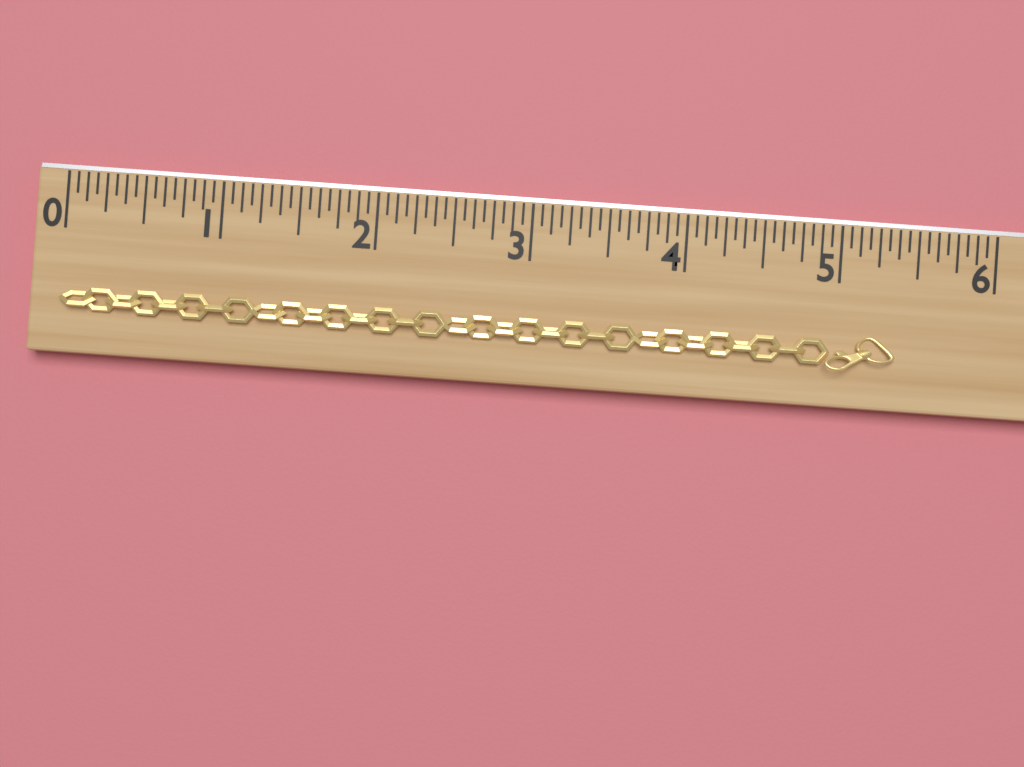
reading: 5.3750 (no unit)
